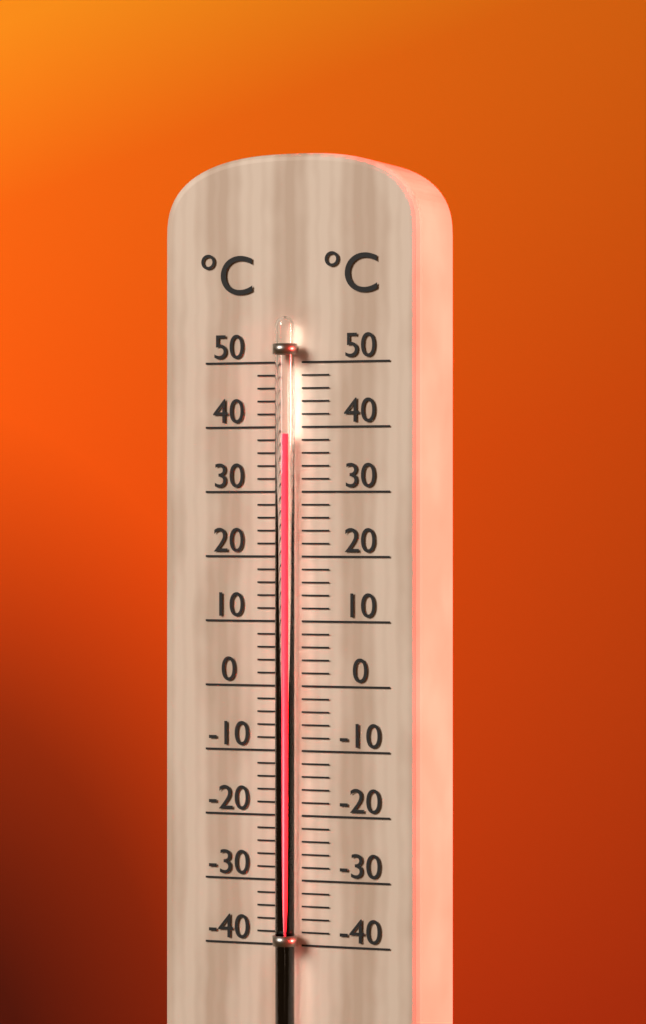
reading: 39 °C
